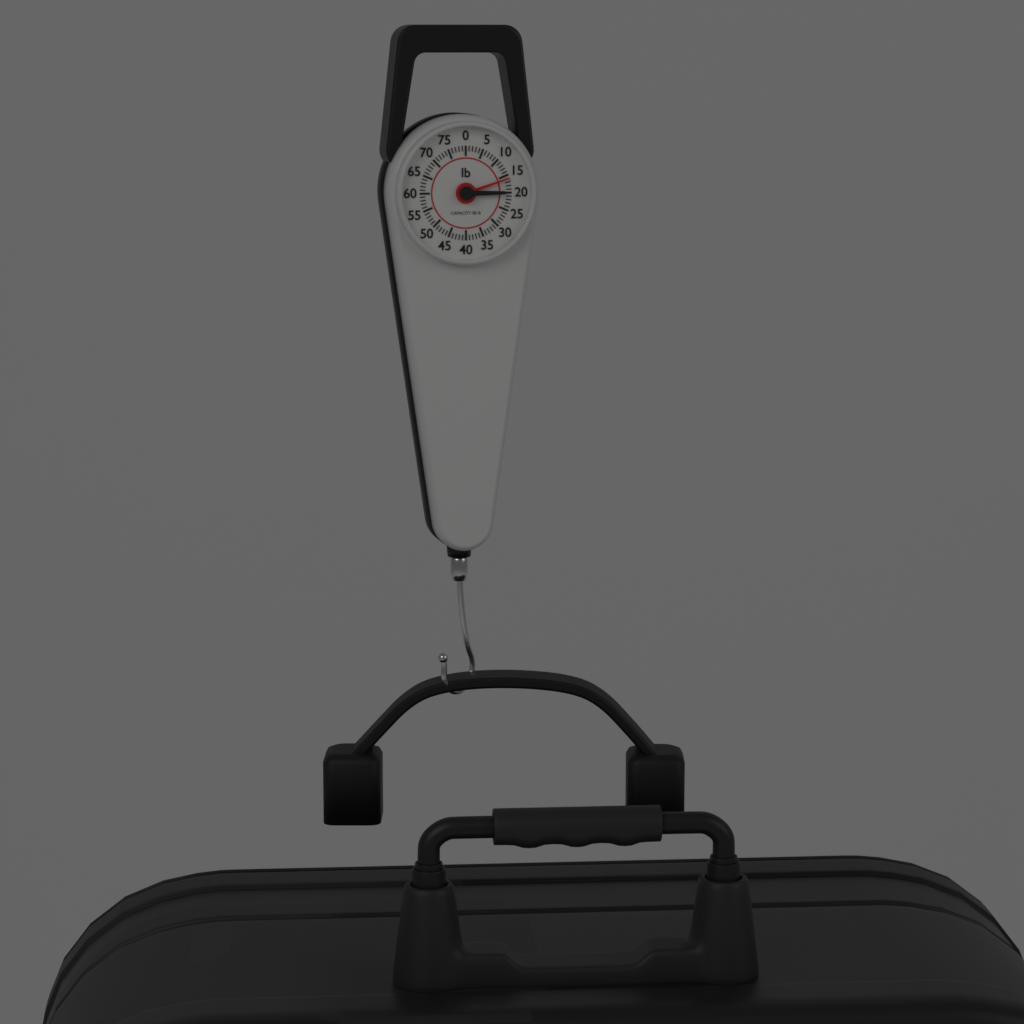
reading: 16 lb
